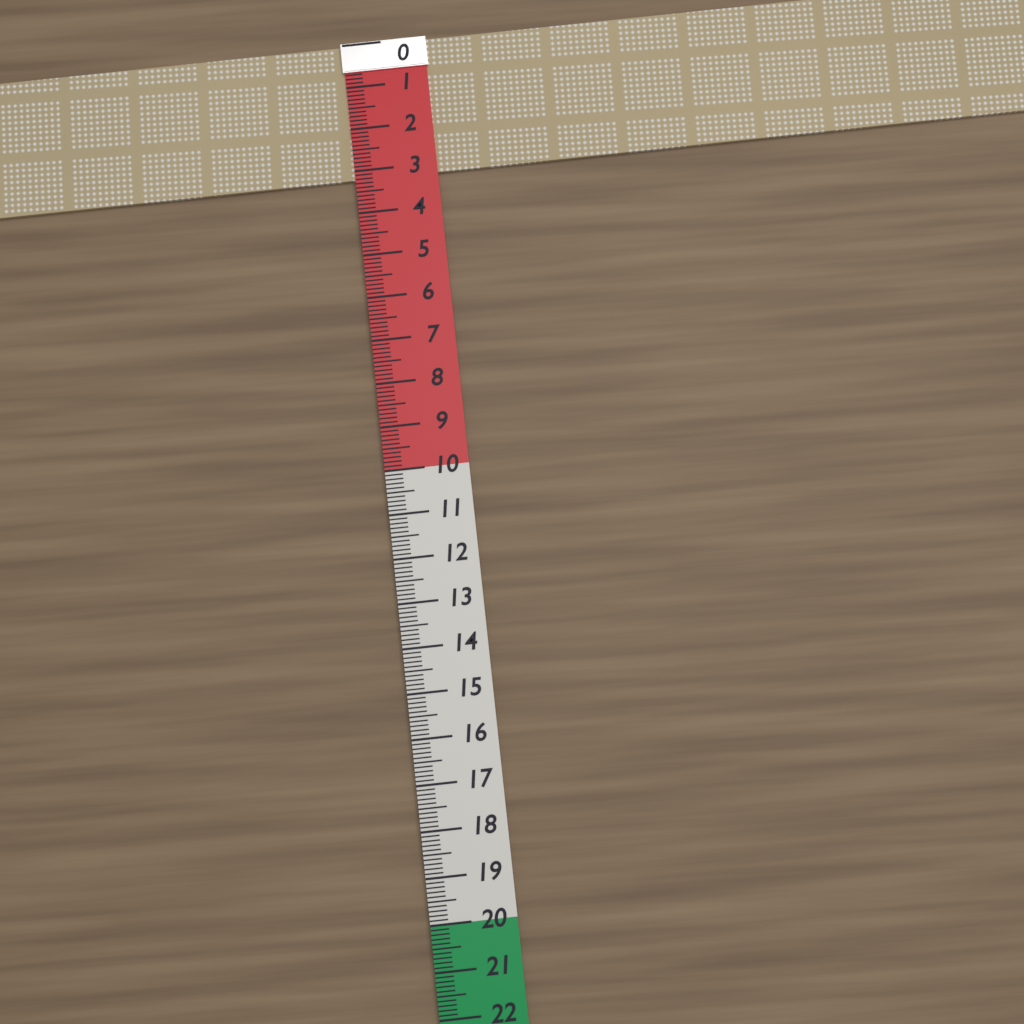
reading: 3.2 (no unit)
